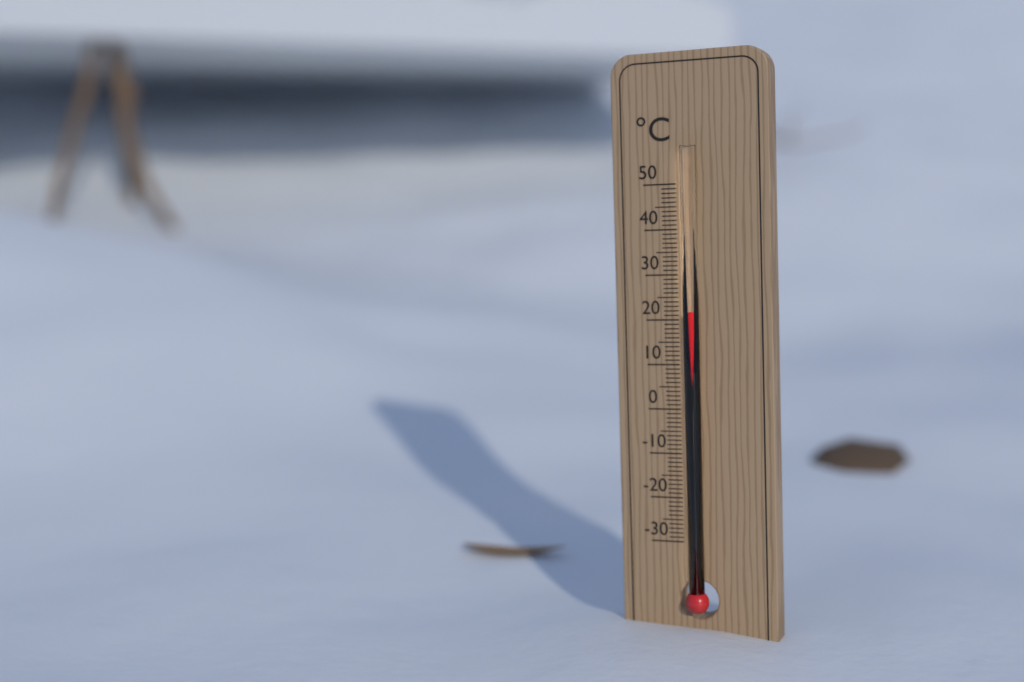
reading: 22 °C
